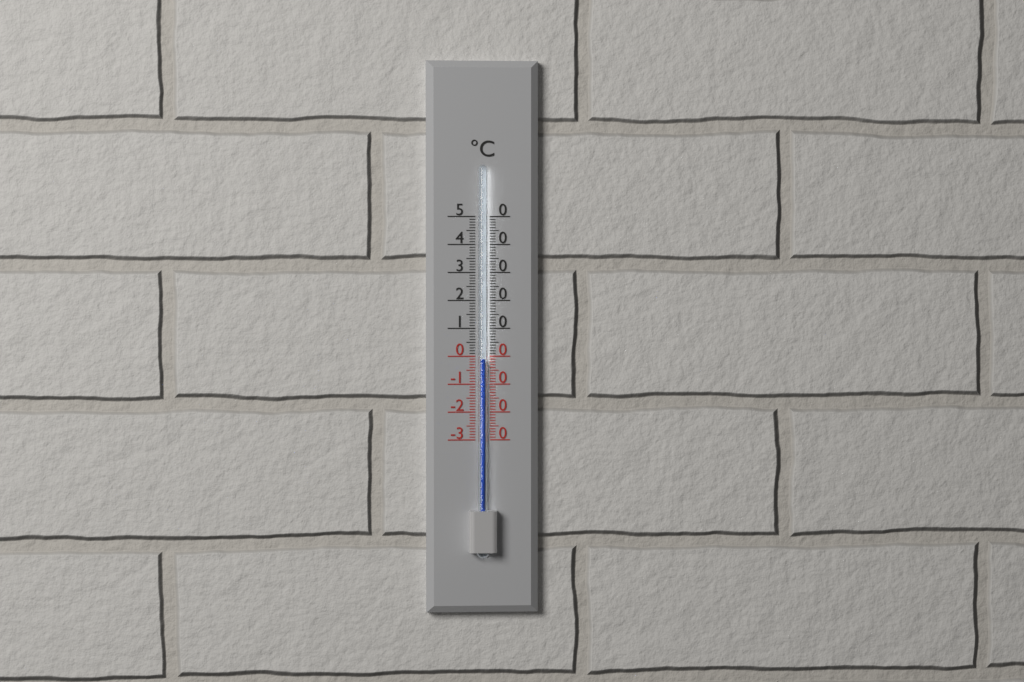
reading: -1 °C
